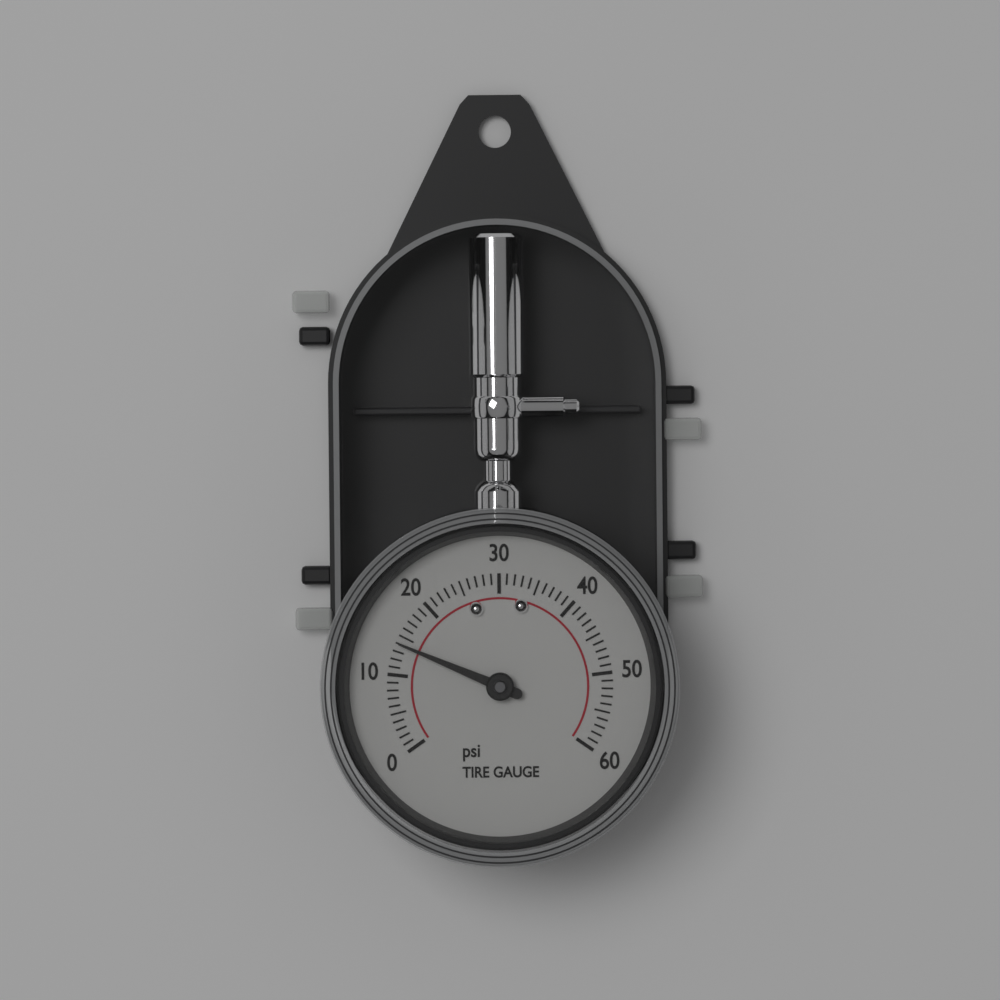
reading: 14 psi
